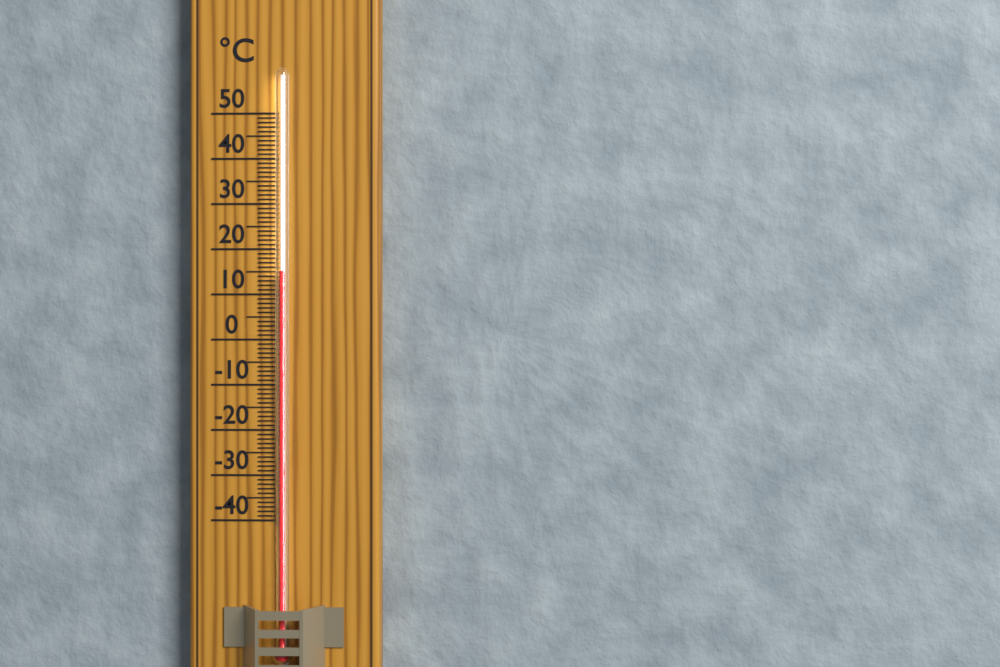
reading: 15 °C
